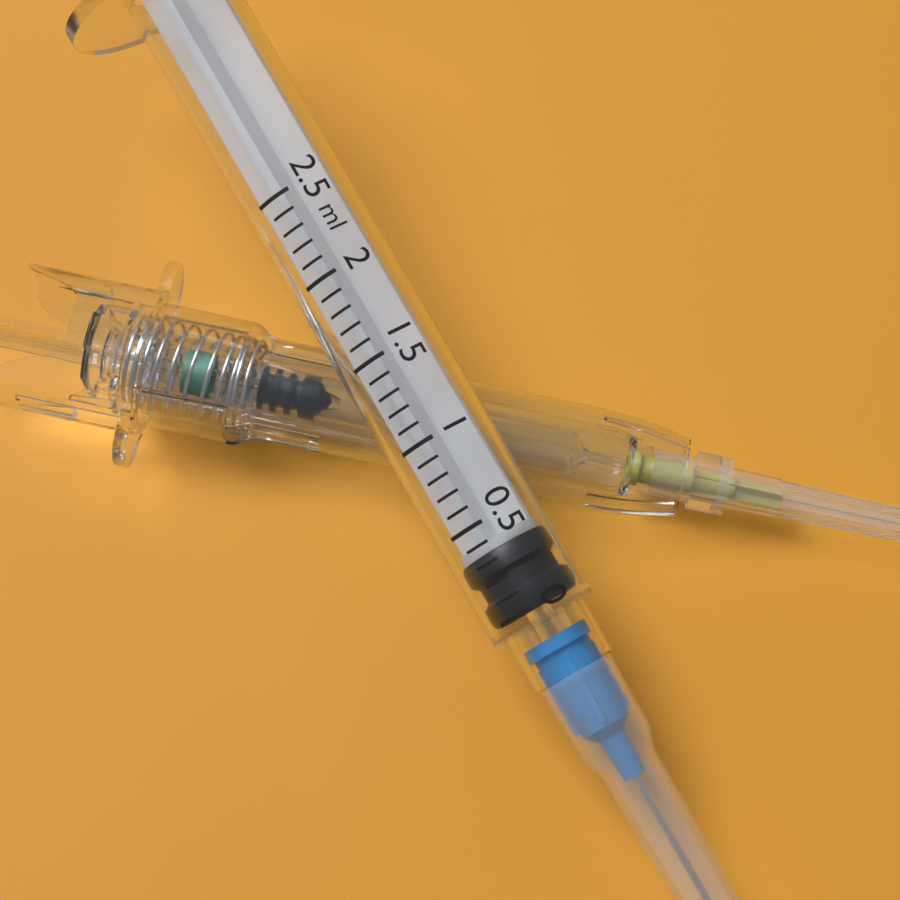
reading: 0.0 ml
